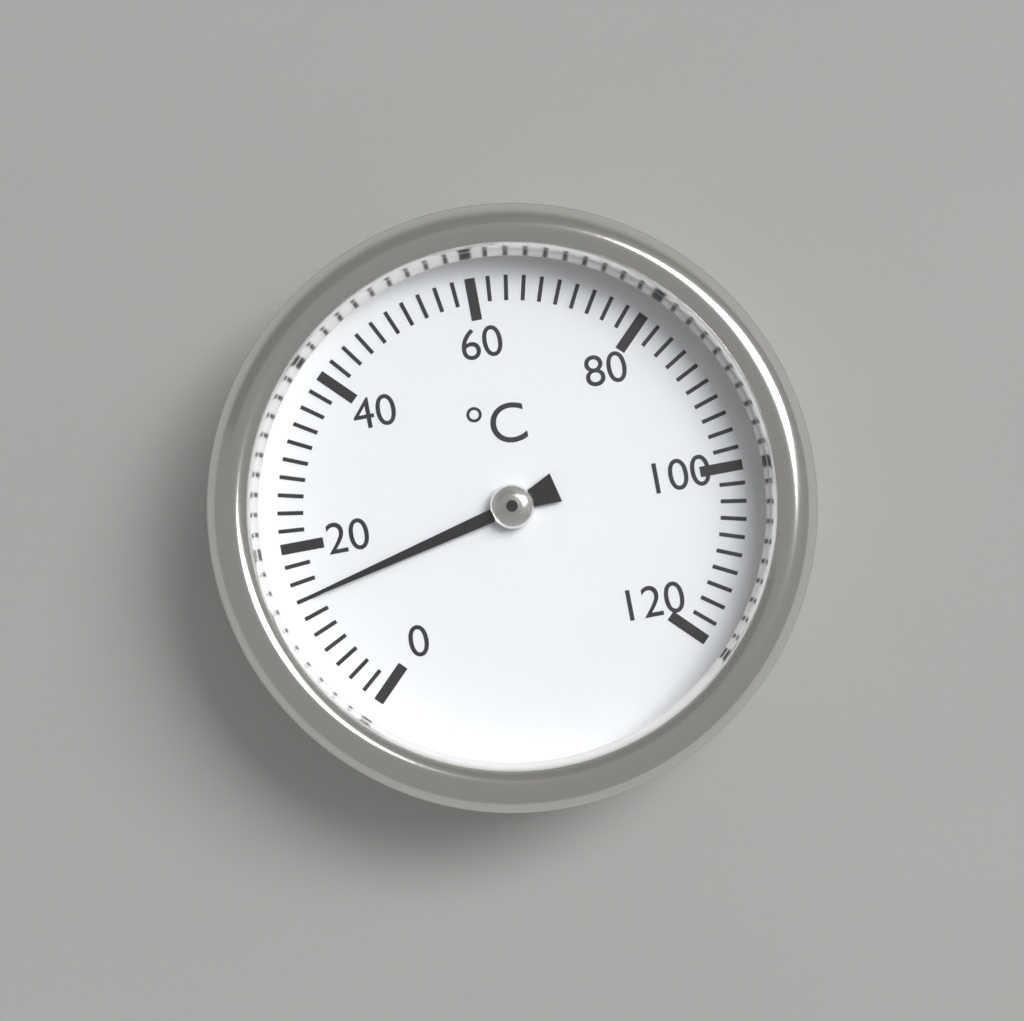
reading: 14 °C
